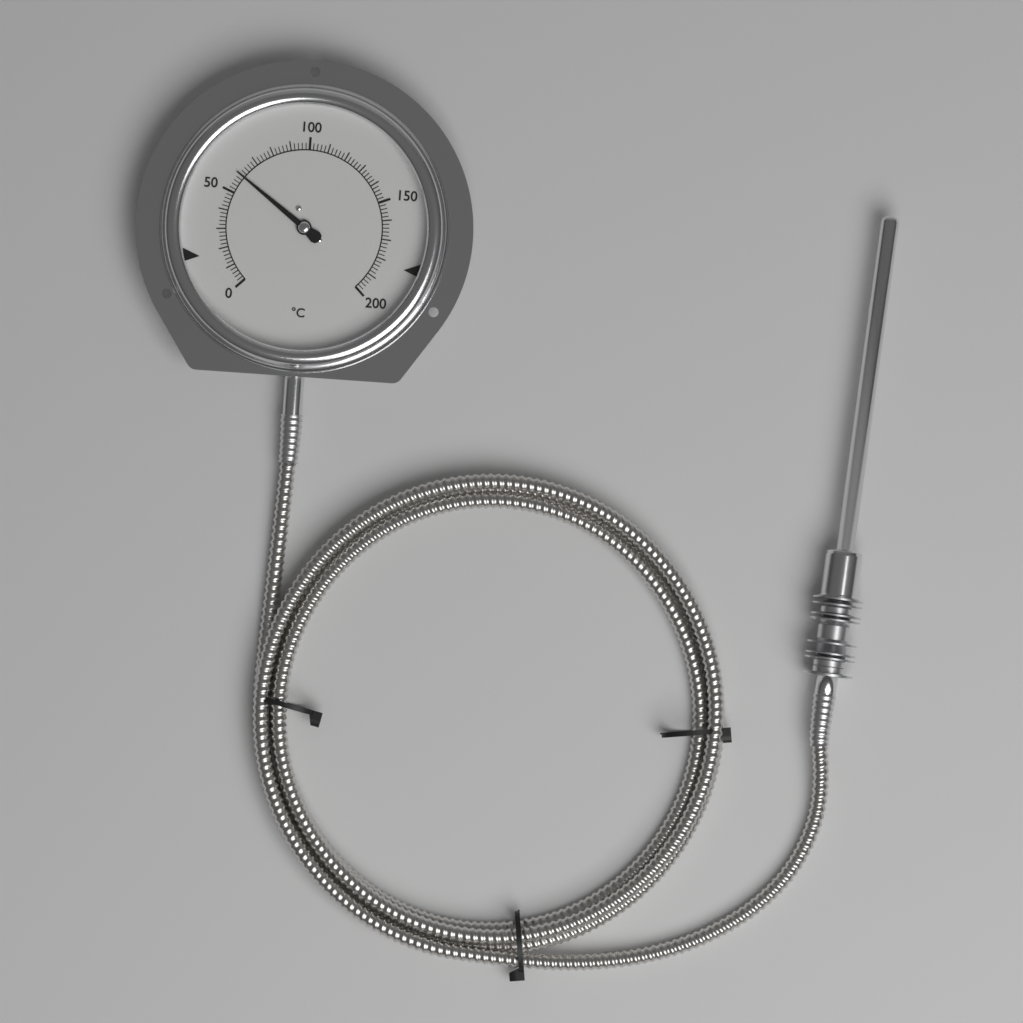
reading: 60 °C
